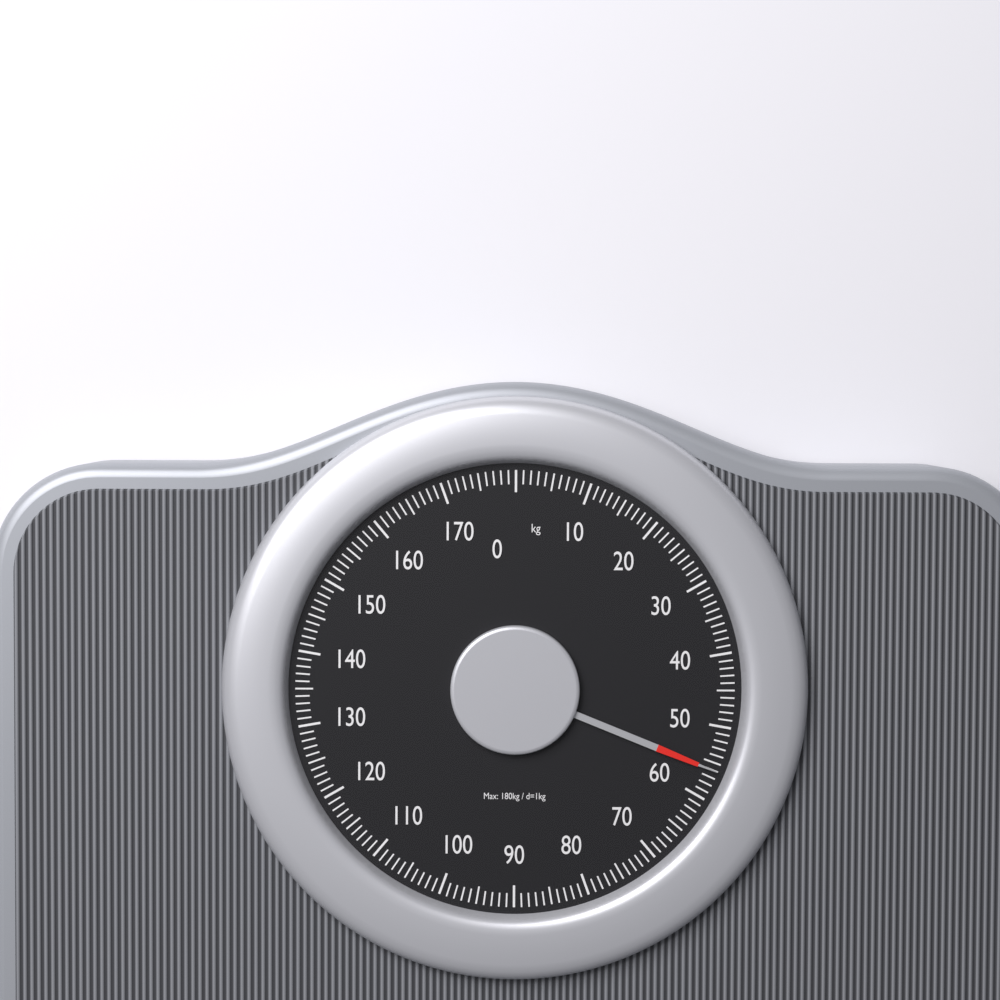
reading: 56 kg
